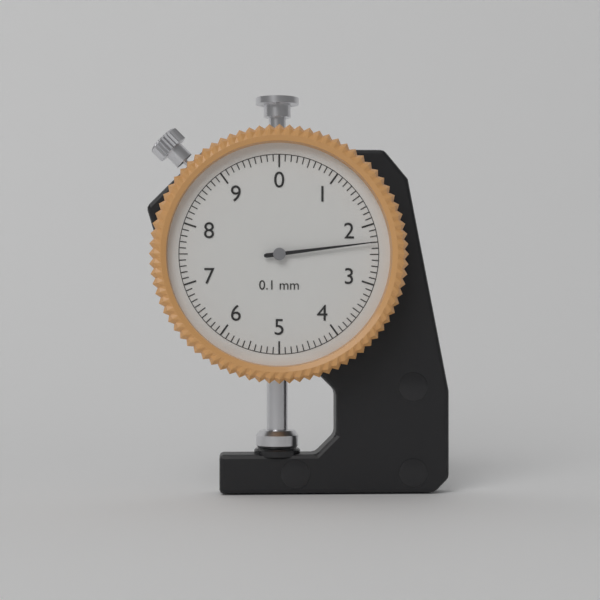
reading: 2.3 mm
